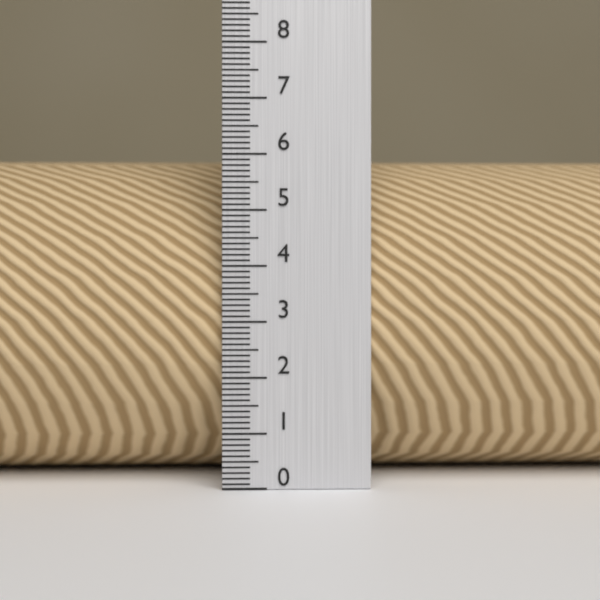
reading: 6.0 (no unit)
